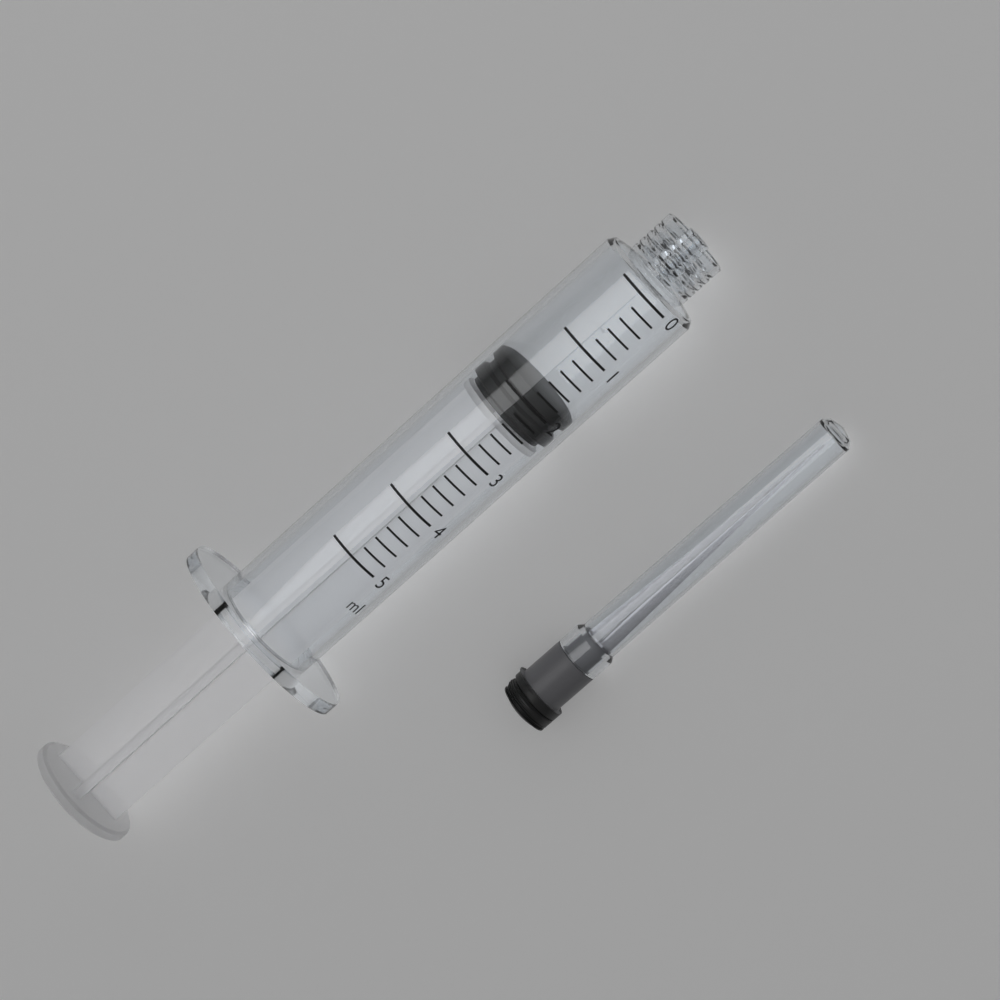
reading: 1.8 ml
